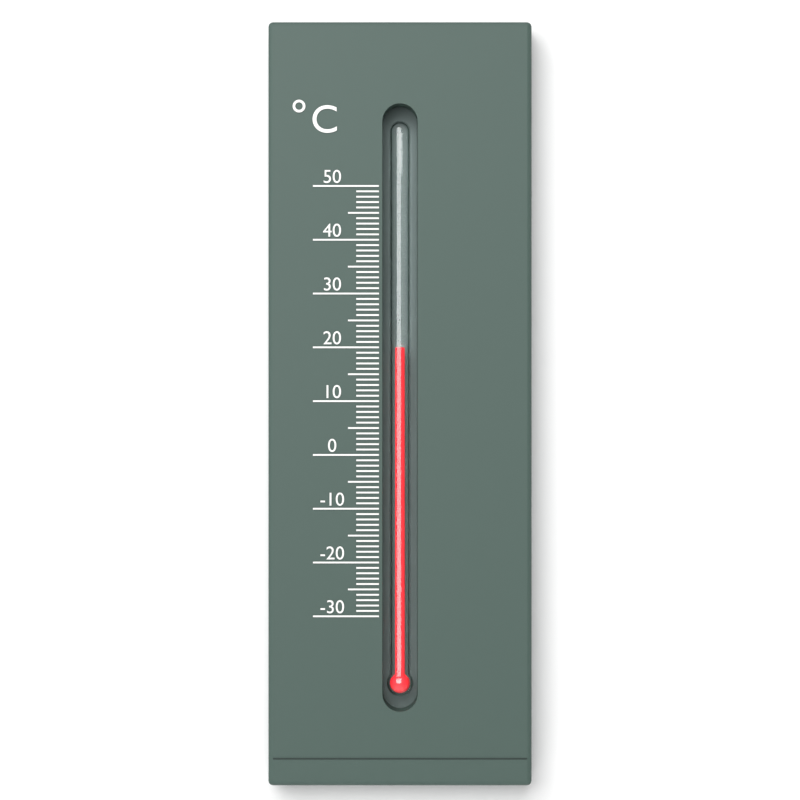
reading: 20 °C
